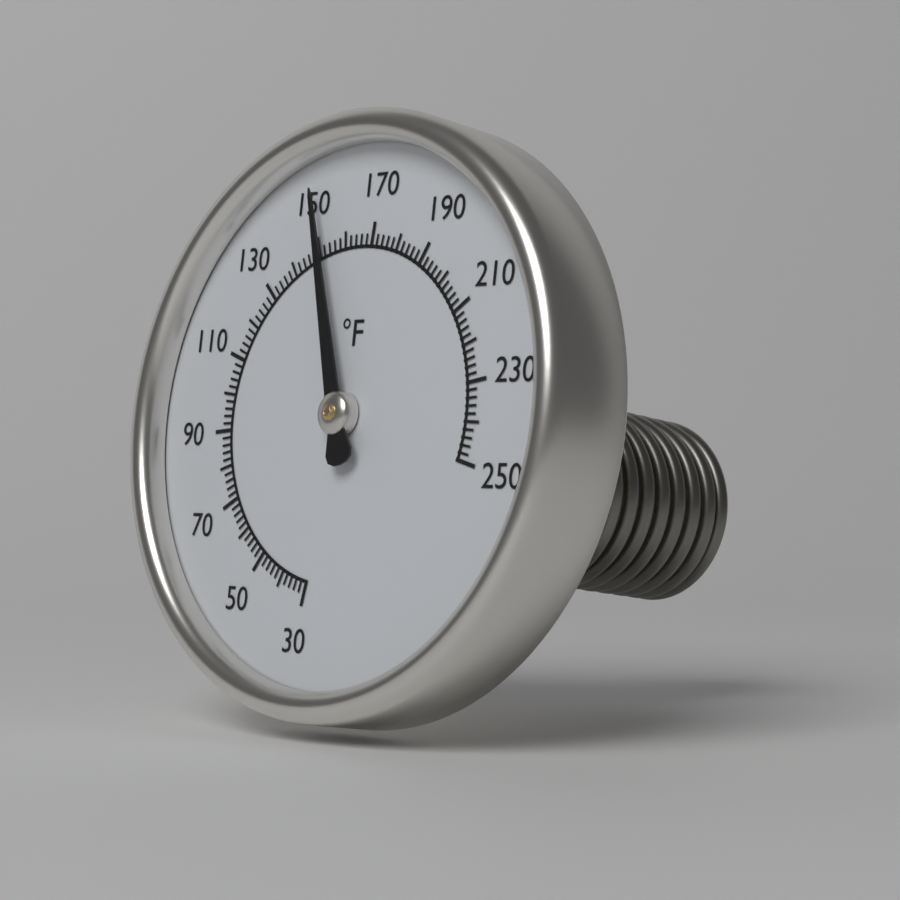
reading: 152 °F
